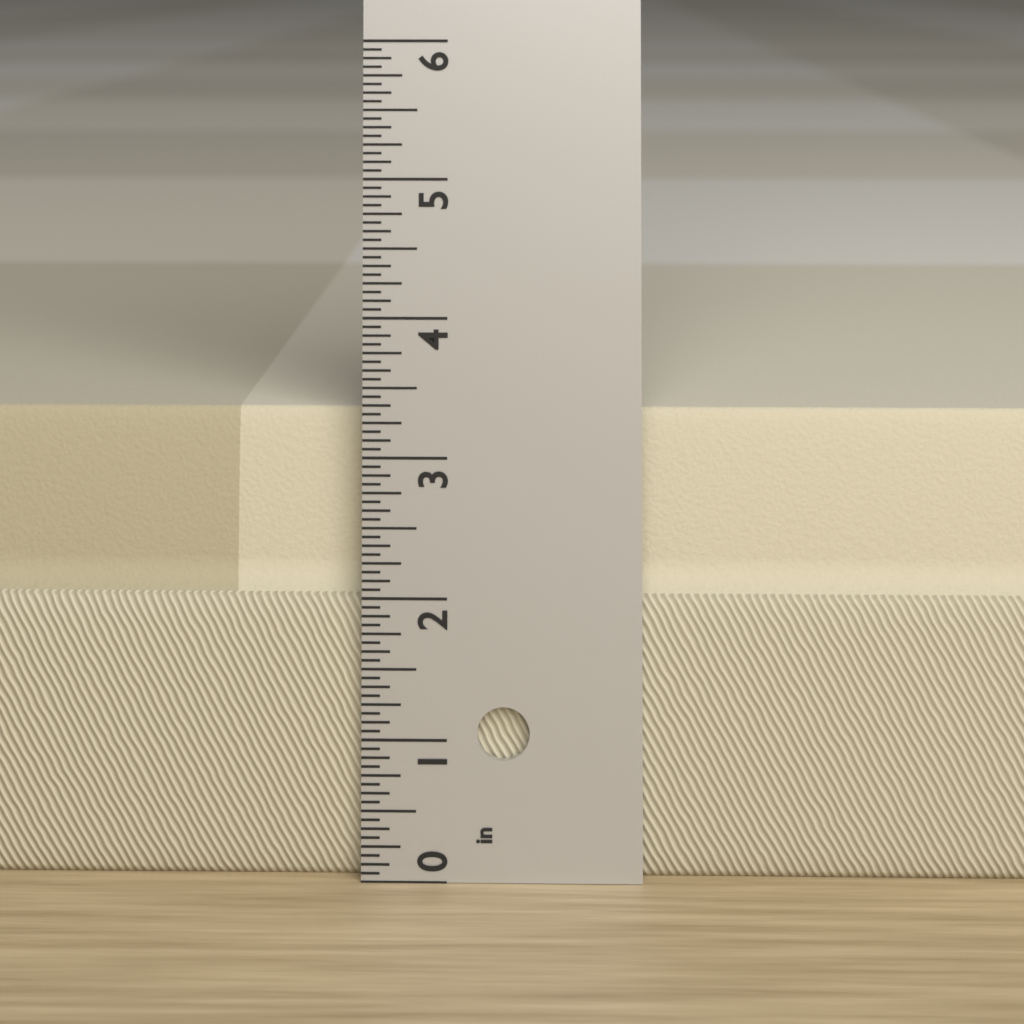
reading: 3.3125 in
